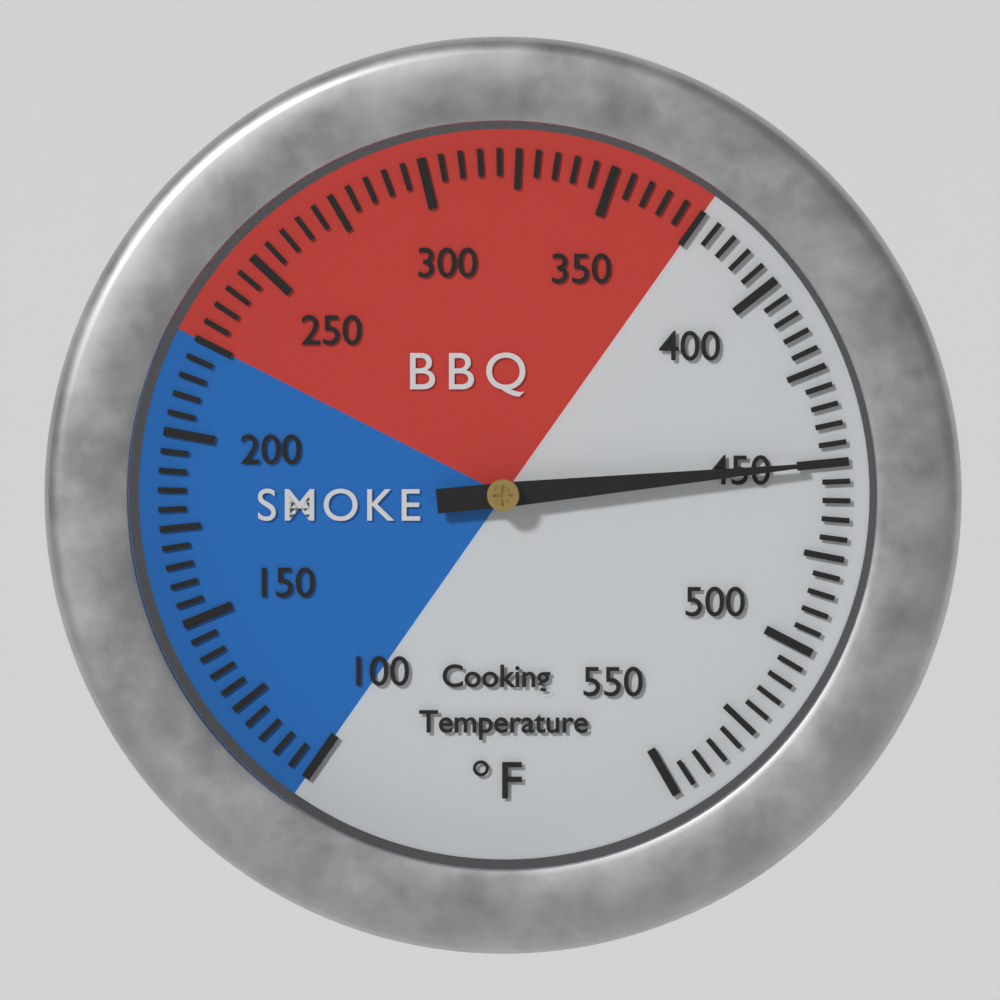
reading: 450 °F
